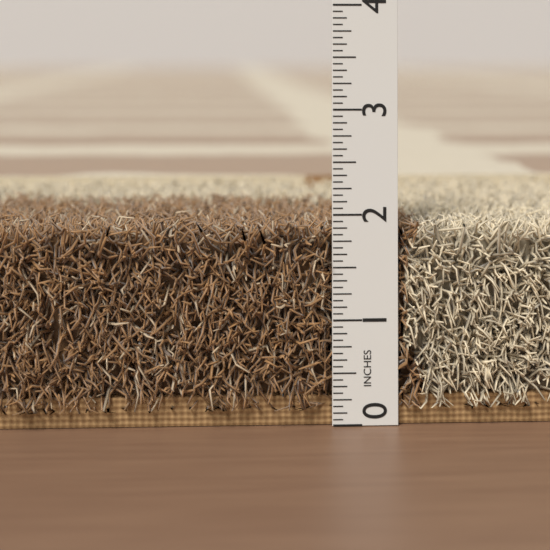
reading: 1.9375 in
